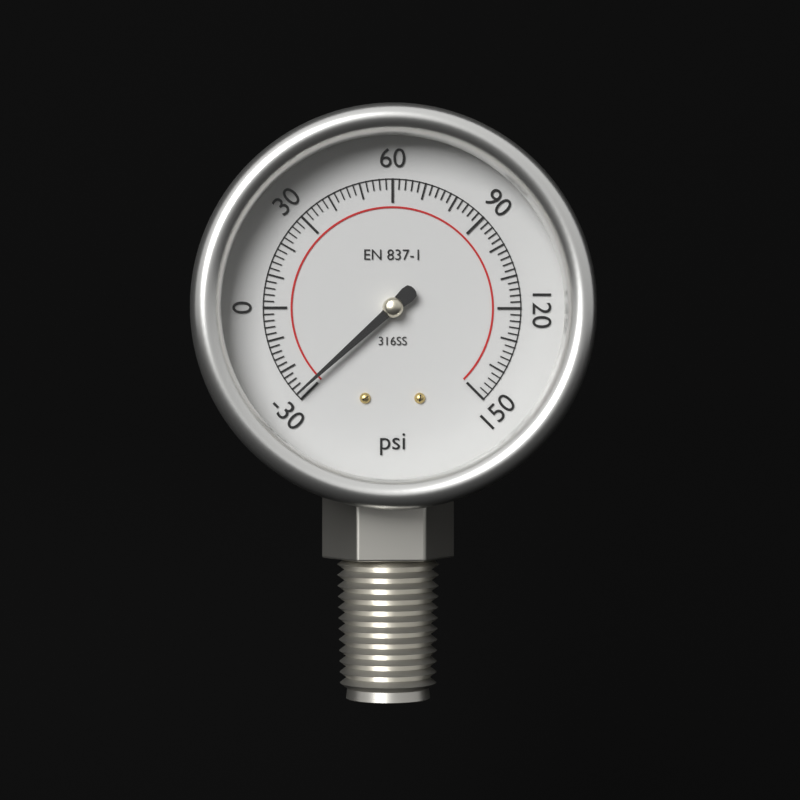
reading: -28 psi
